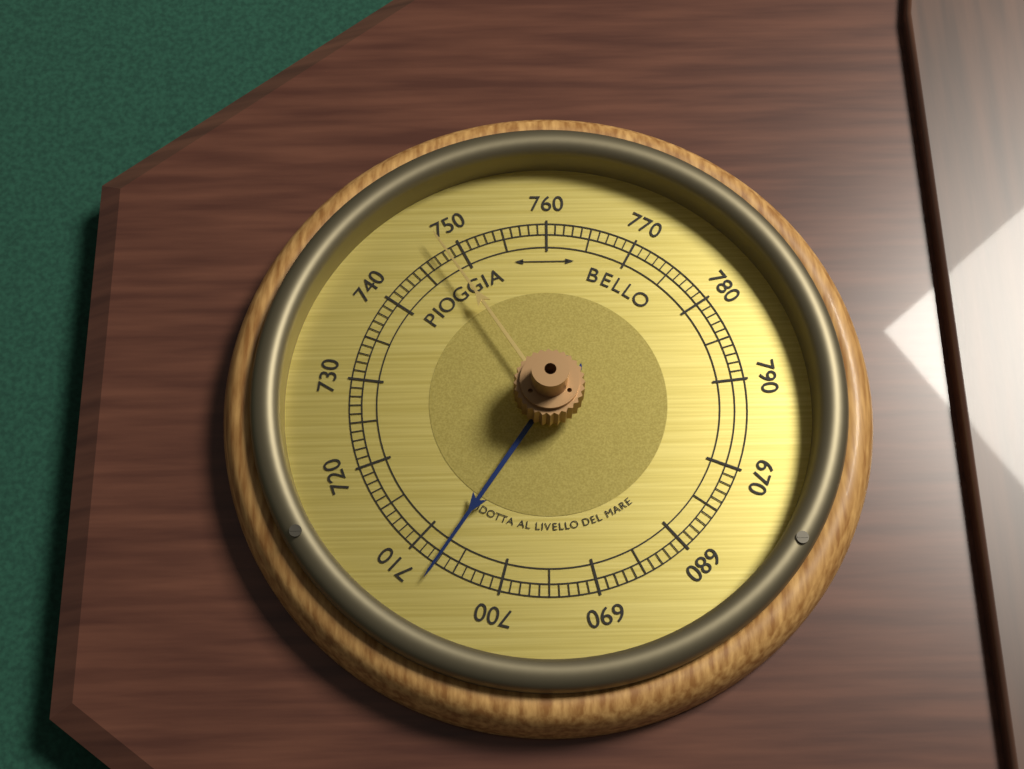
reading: 707 (no unit)
